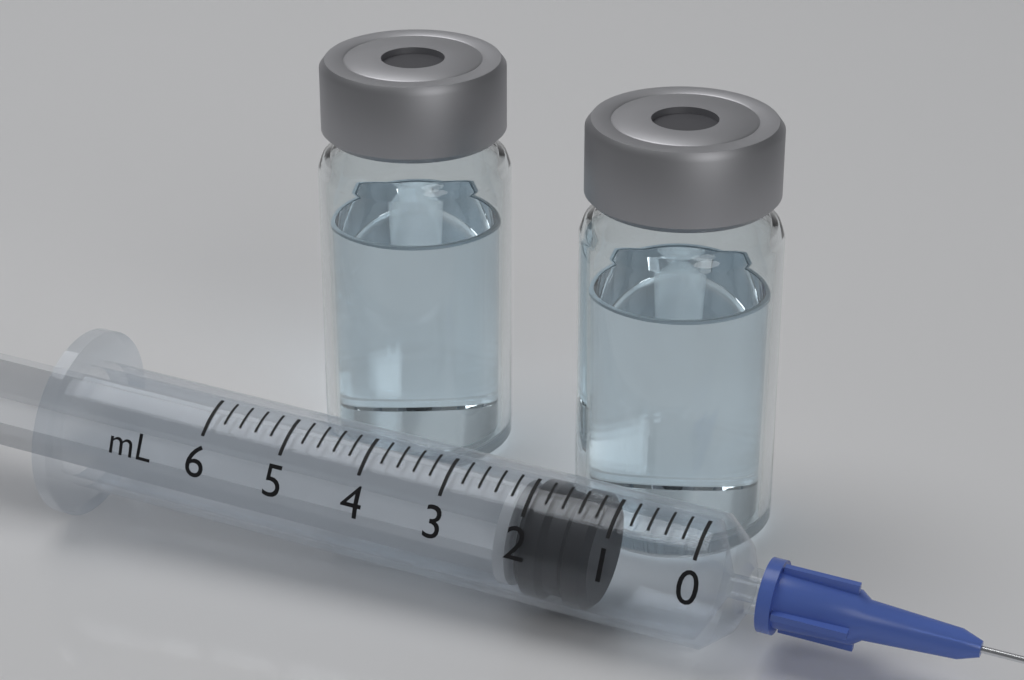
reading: 1.2 ml
